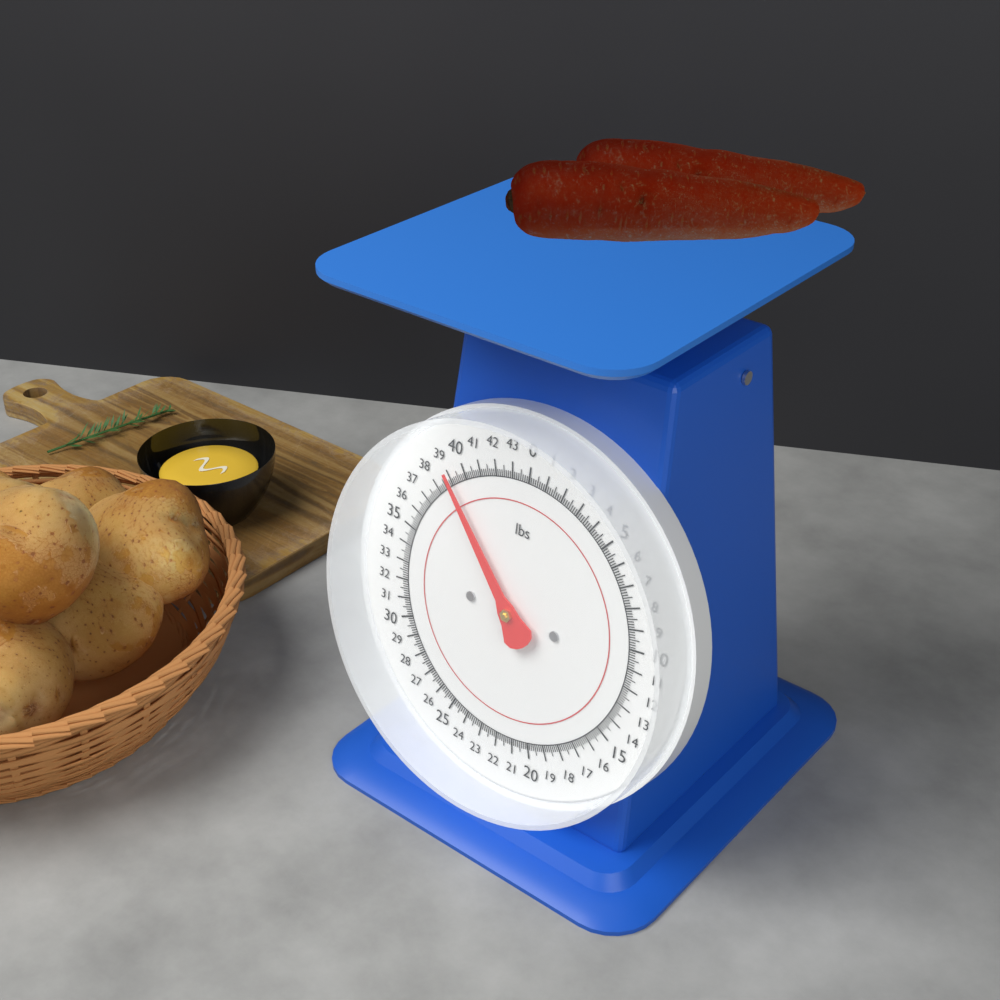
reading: 39.000 lbs
